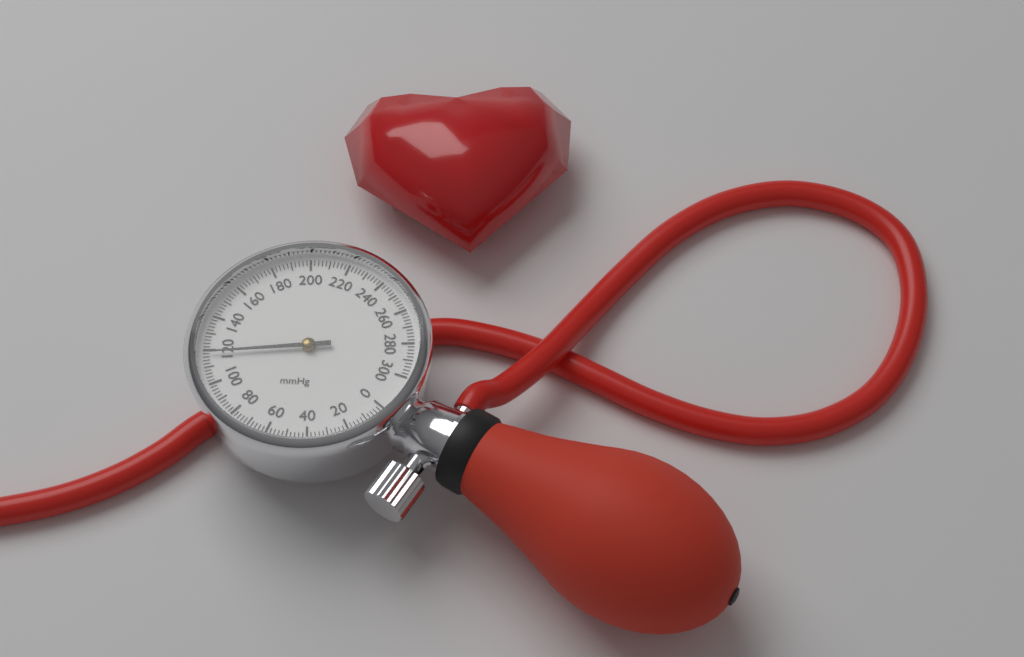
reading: 118 mmHg
